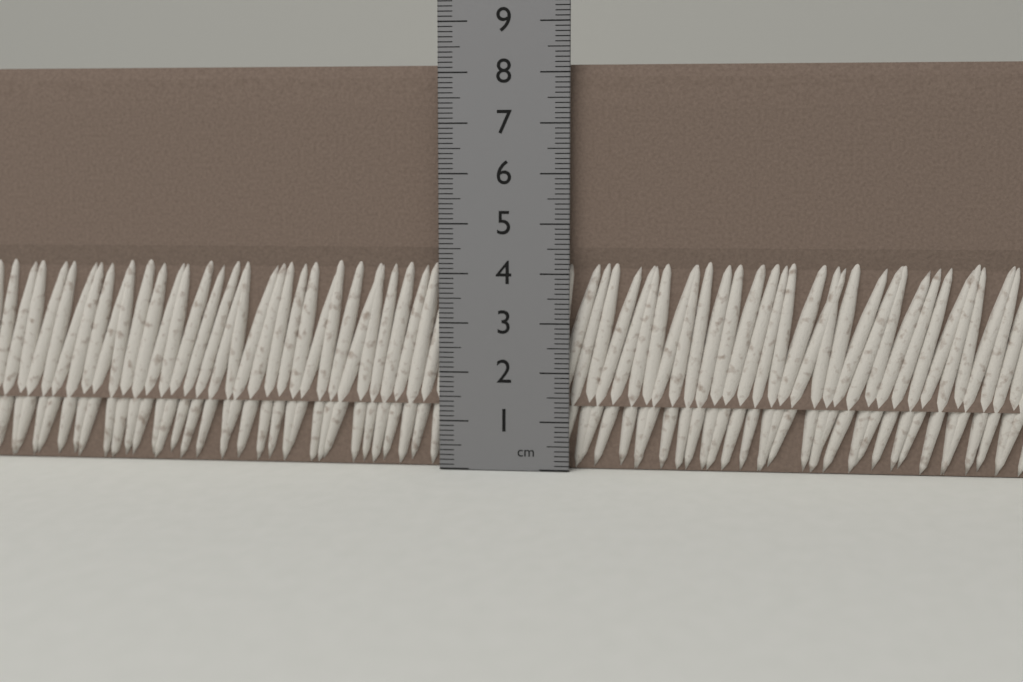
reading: 8.2 cm
